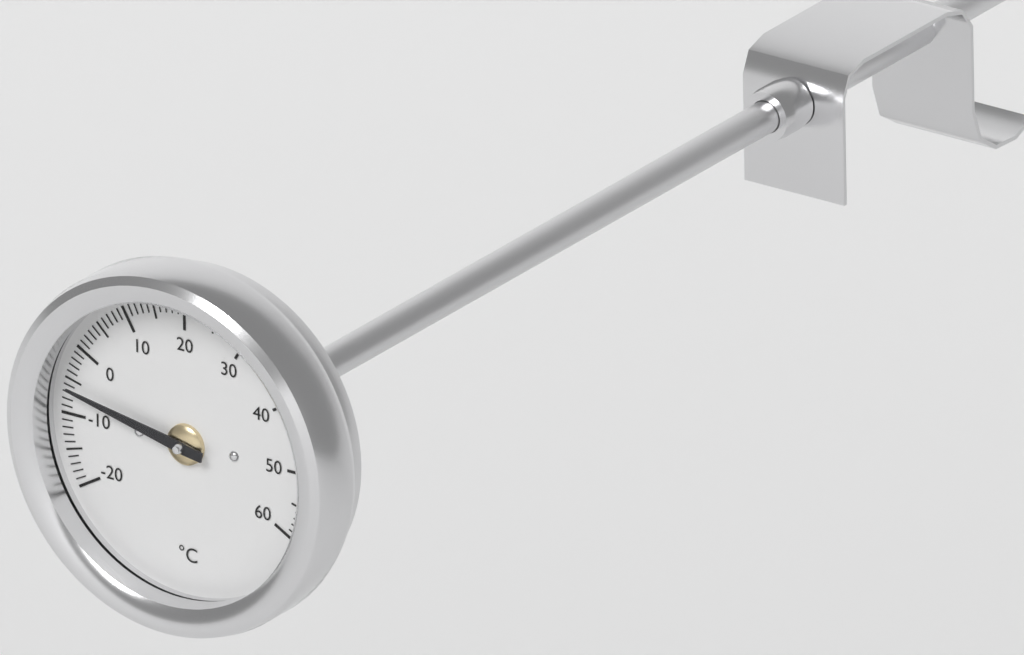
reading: -6 °C
